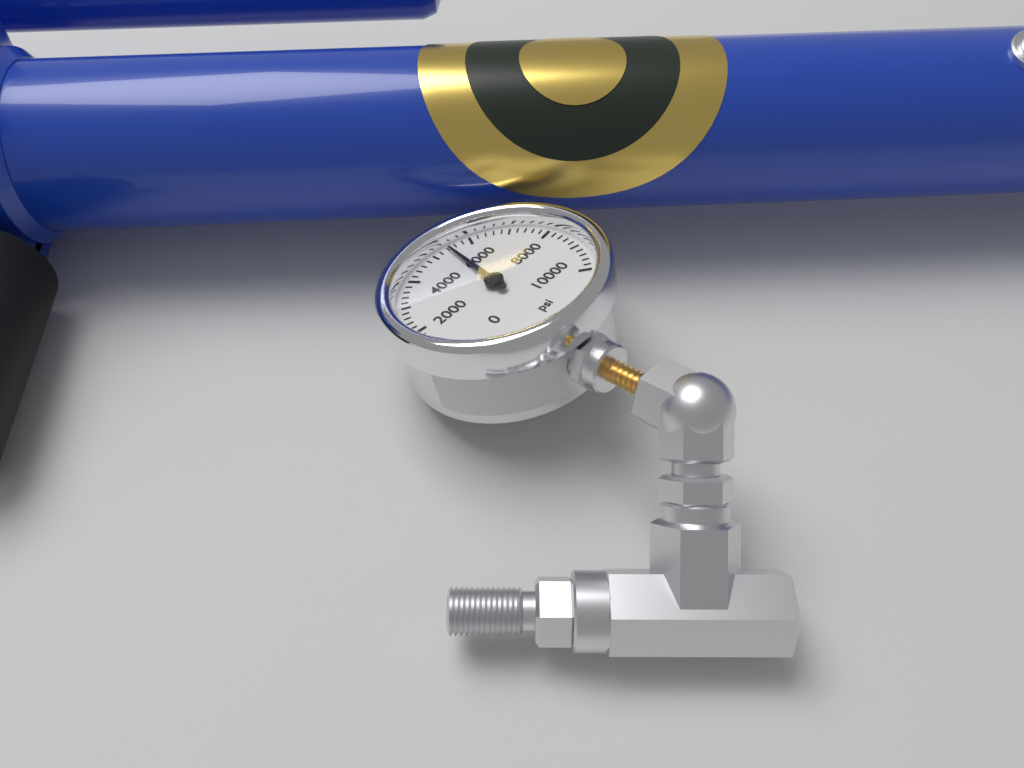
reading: 5400 psi
